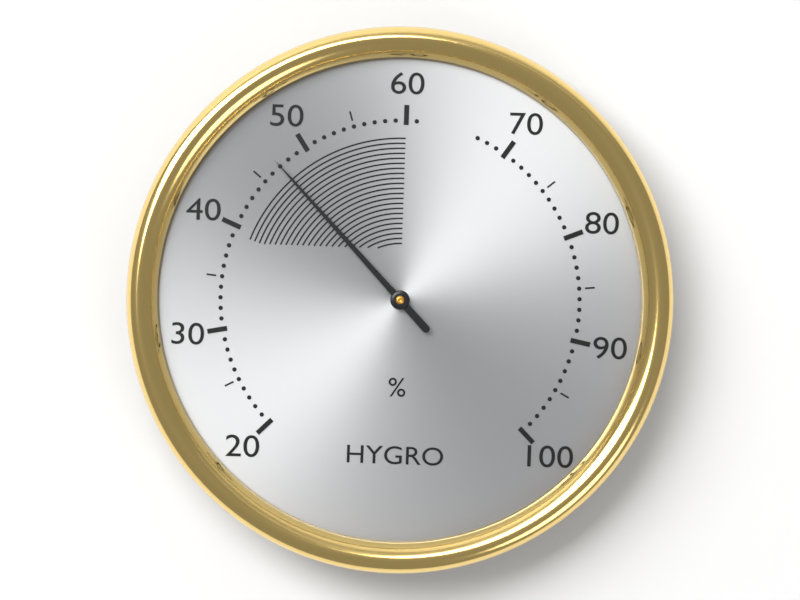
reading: 47 %
